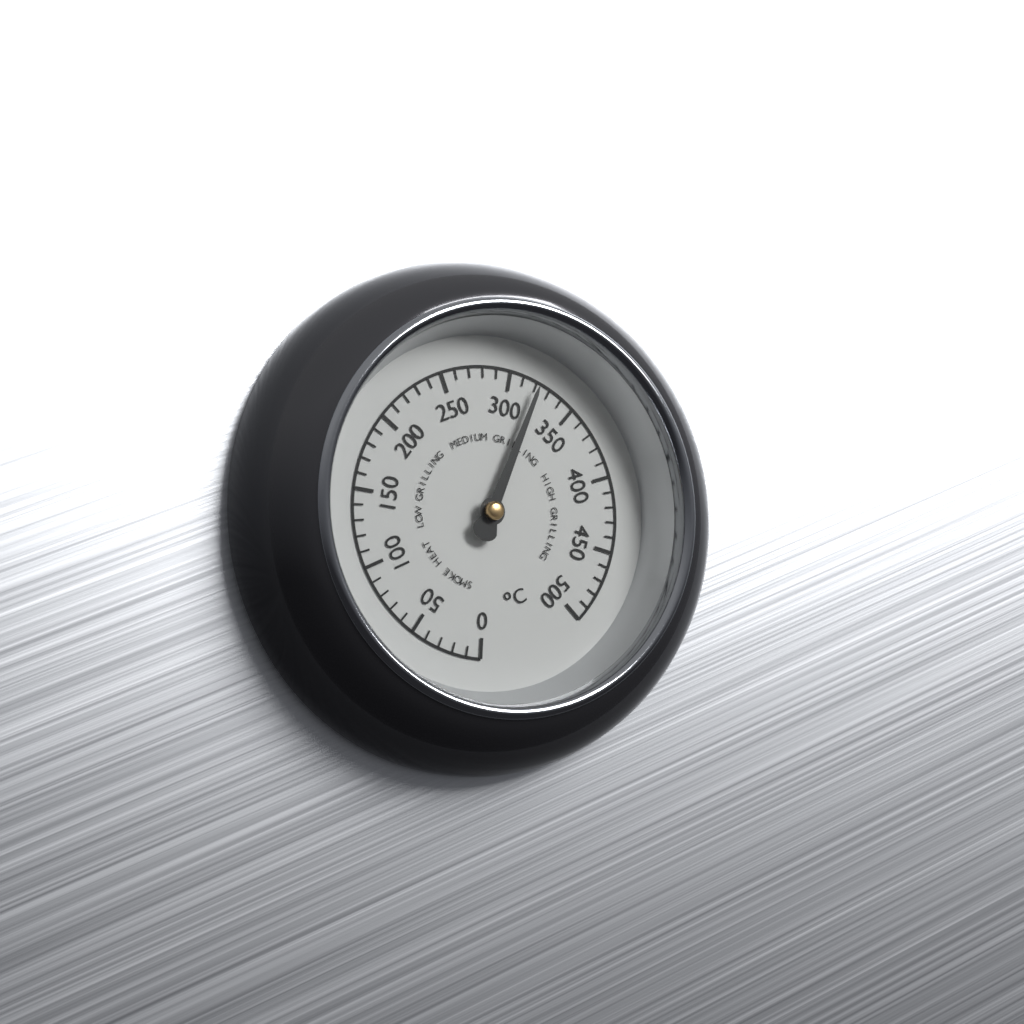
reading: 320 °C
